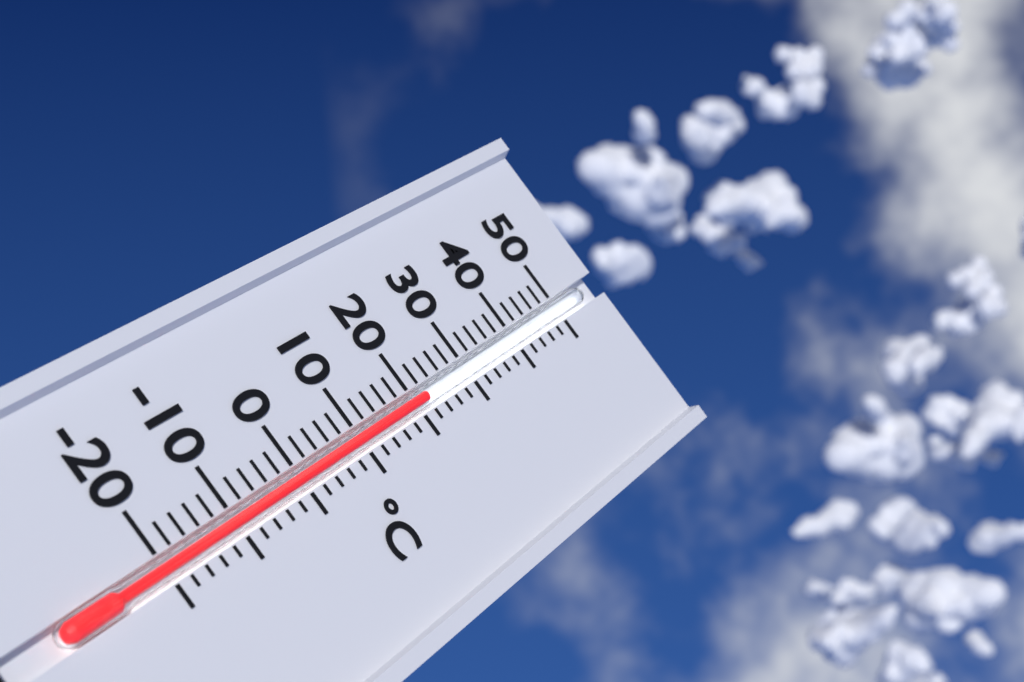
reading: 22 °C
